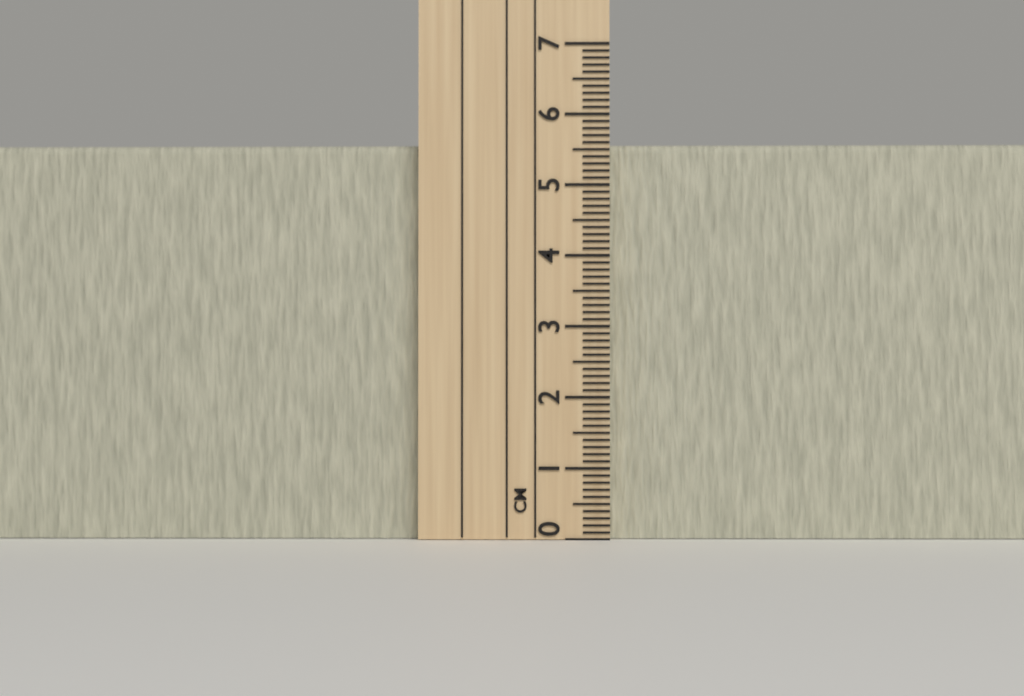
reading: 5.6 cm
